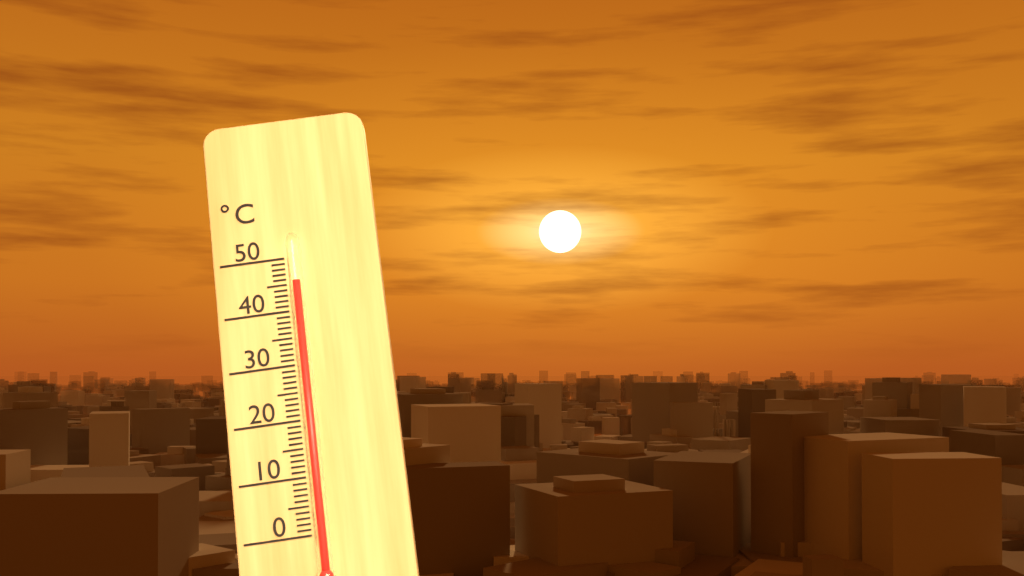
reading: 45 °C
